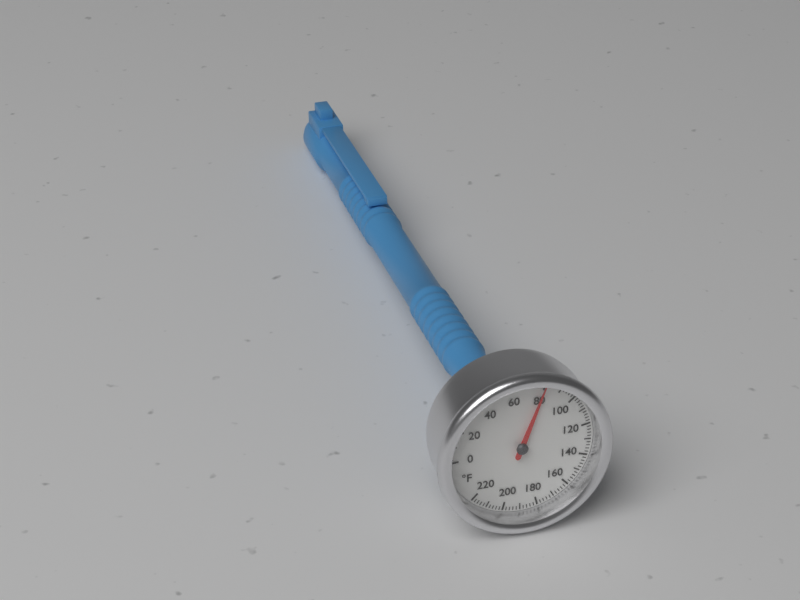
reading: 80 °F
